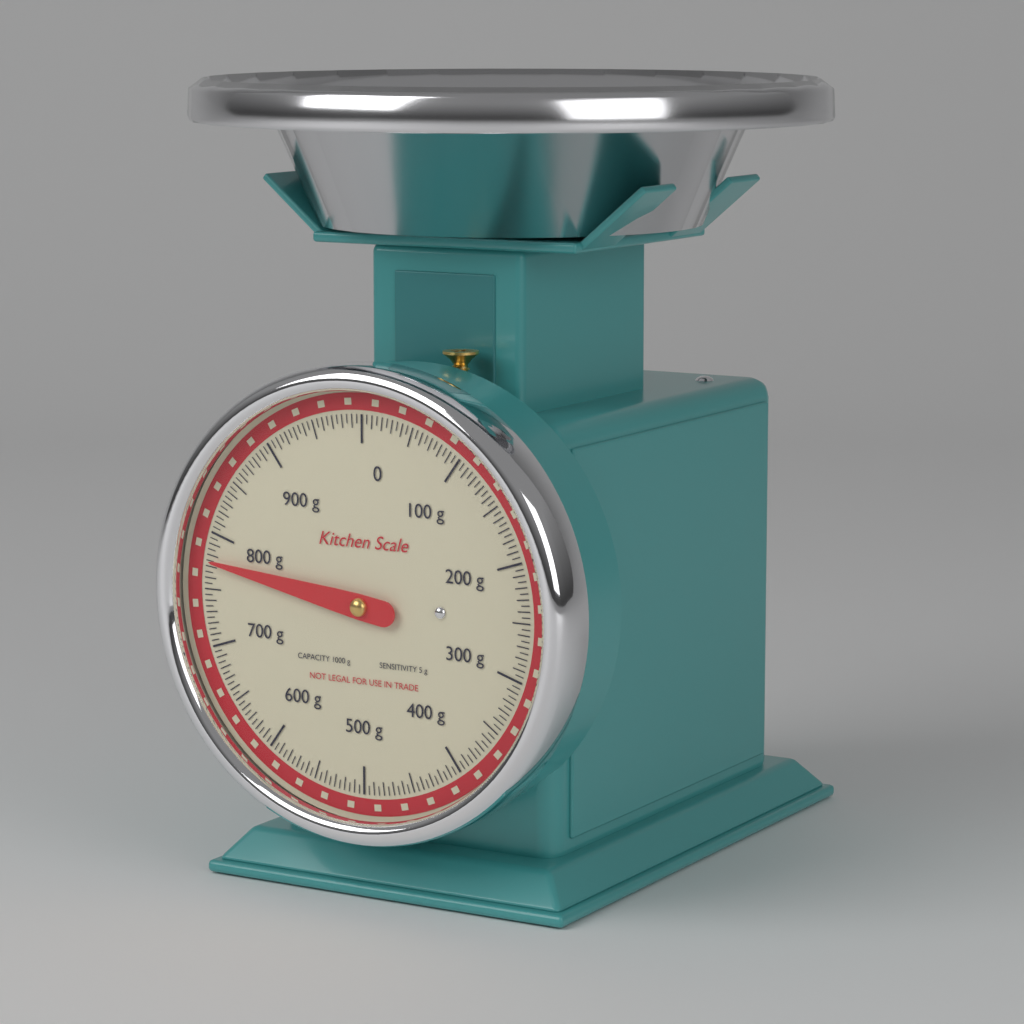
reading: 775 g
